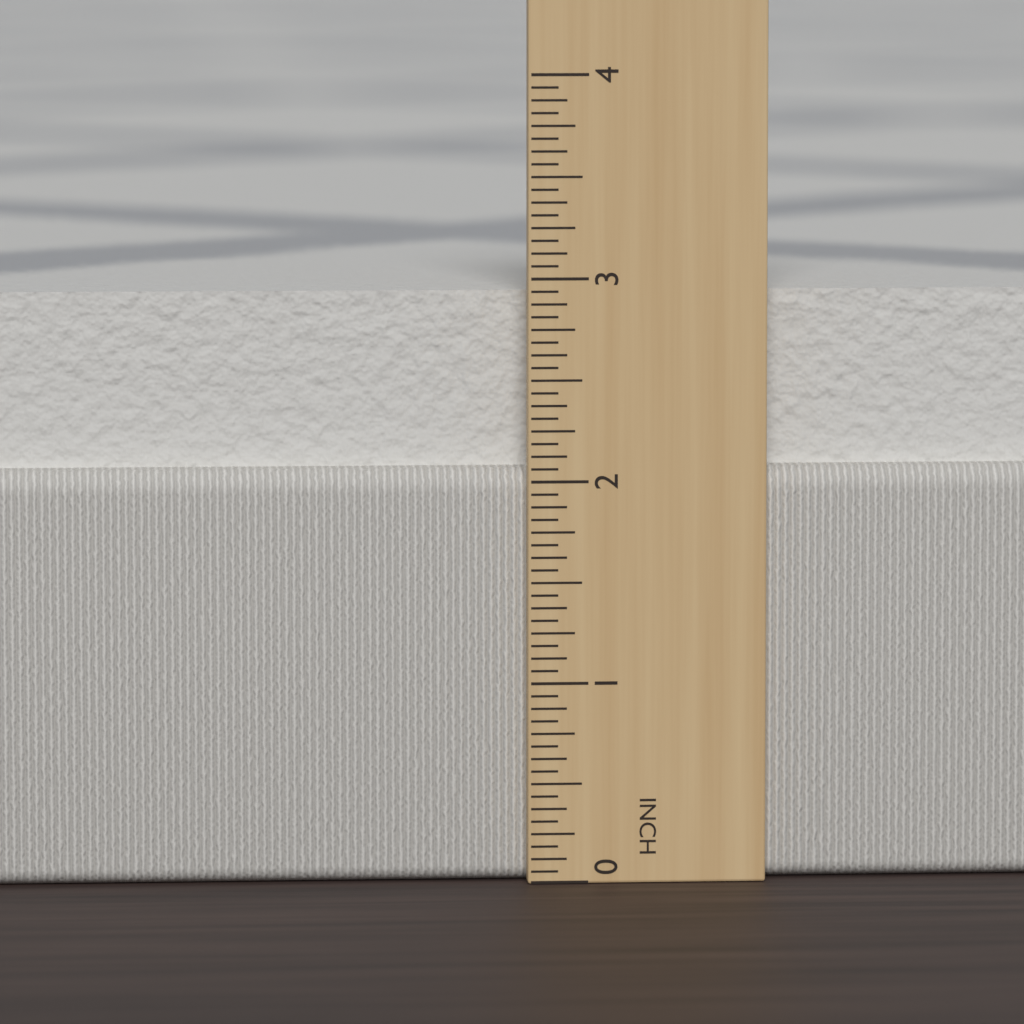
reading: 2.9375 in
